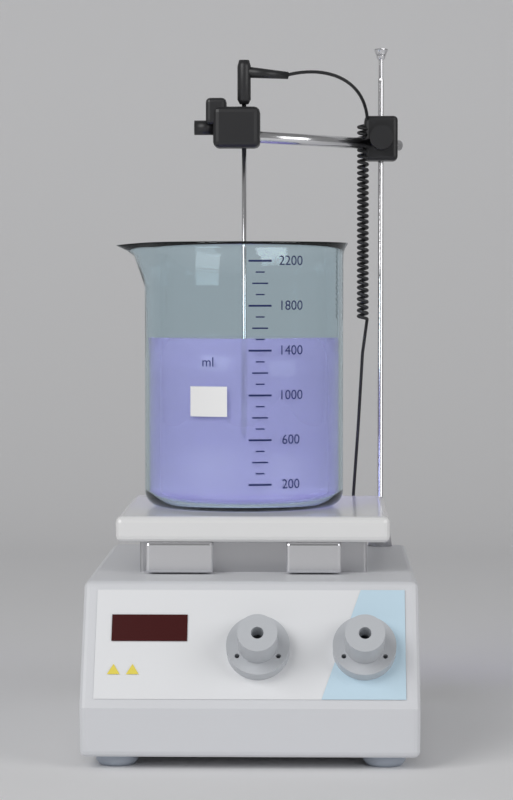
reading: 1500 ml
